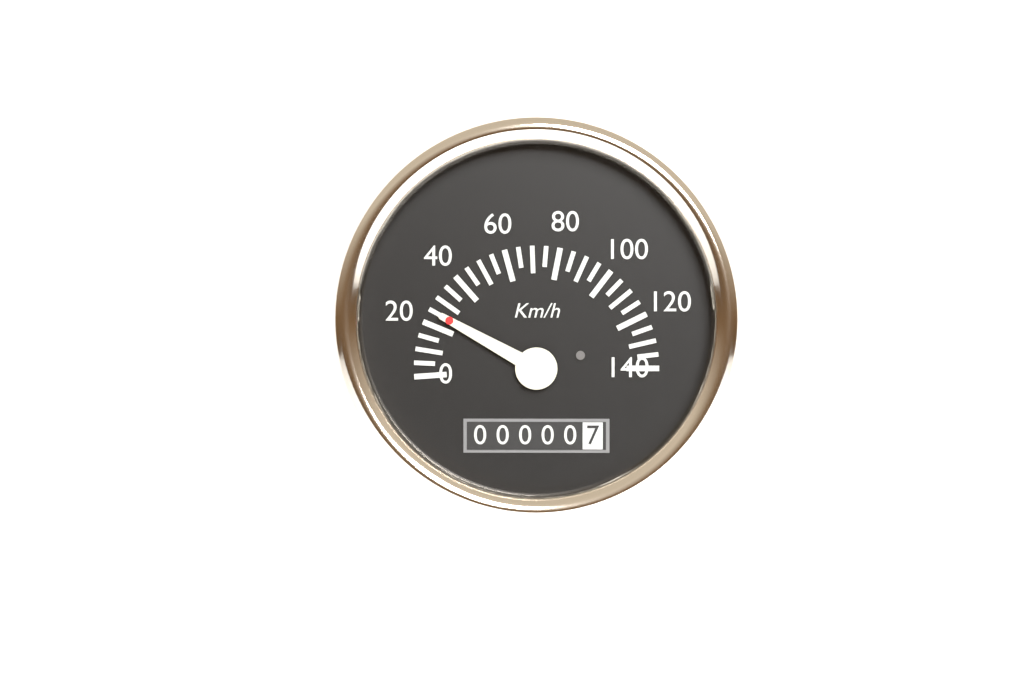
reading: 25 km/h
